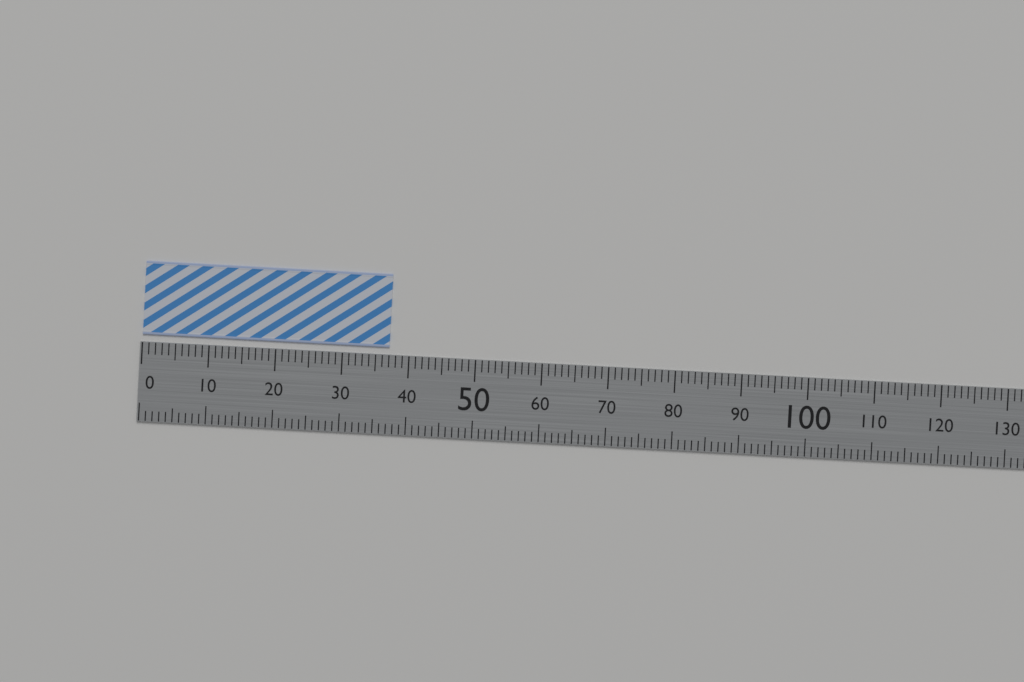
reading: 37 (no unit)
